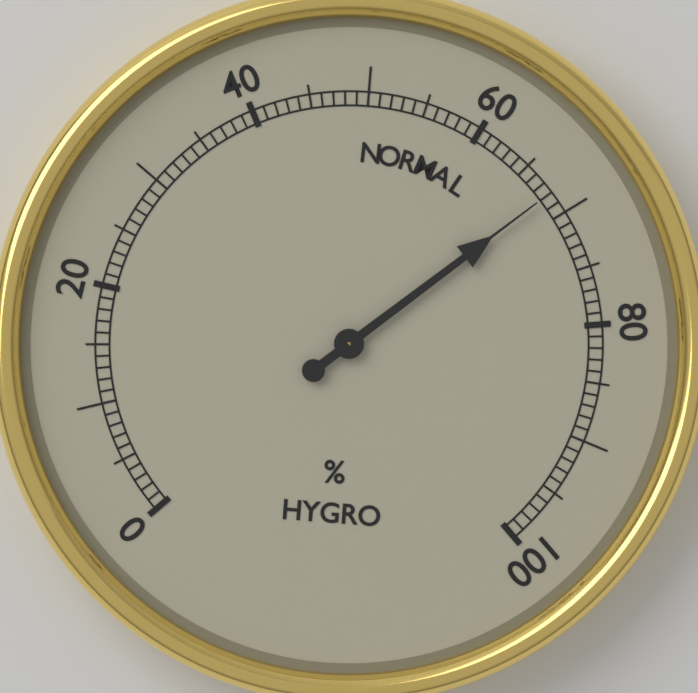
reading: 68 %
